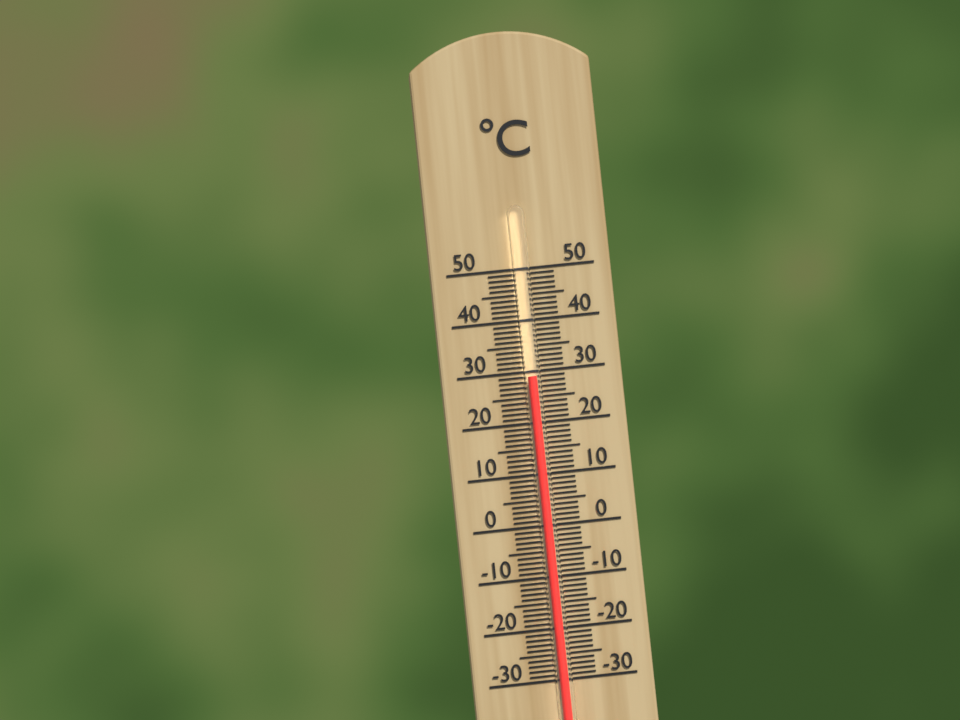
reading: 29 °C
